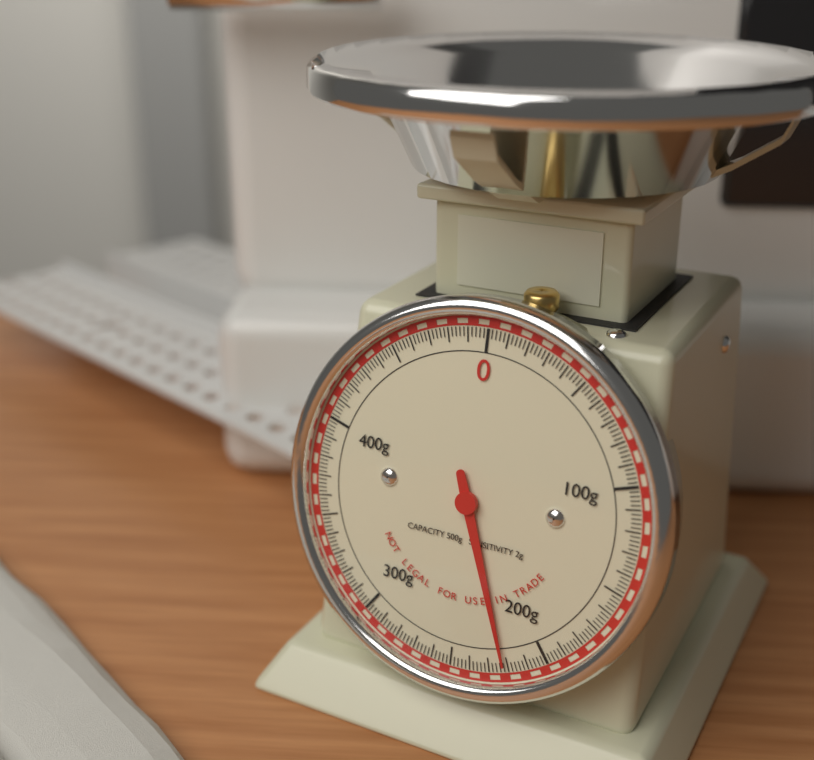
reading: 222 g
